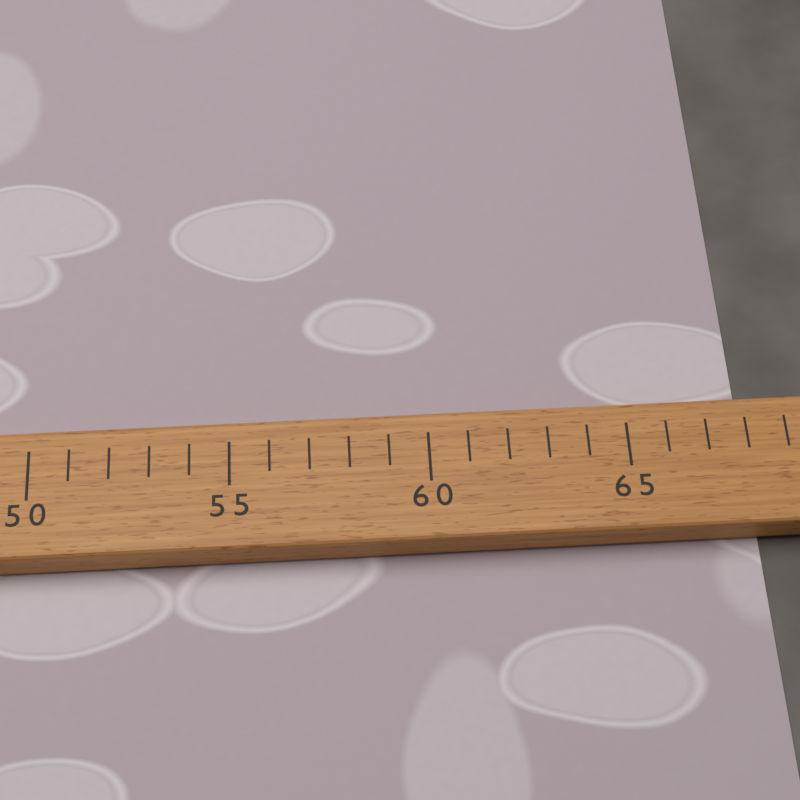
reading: 68 (no unit)
